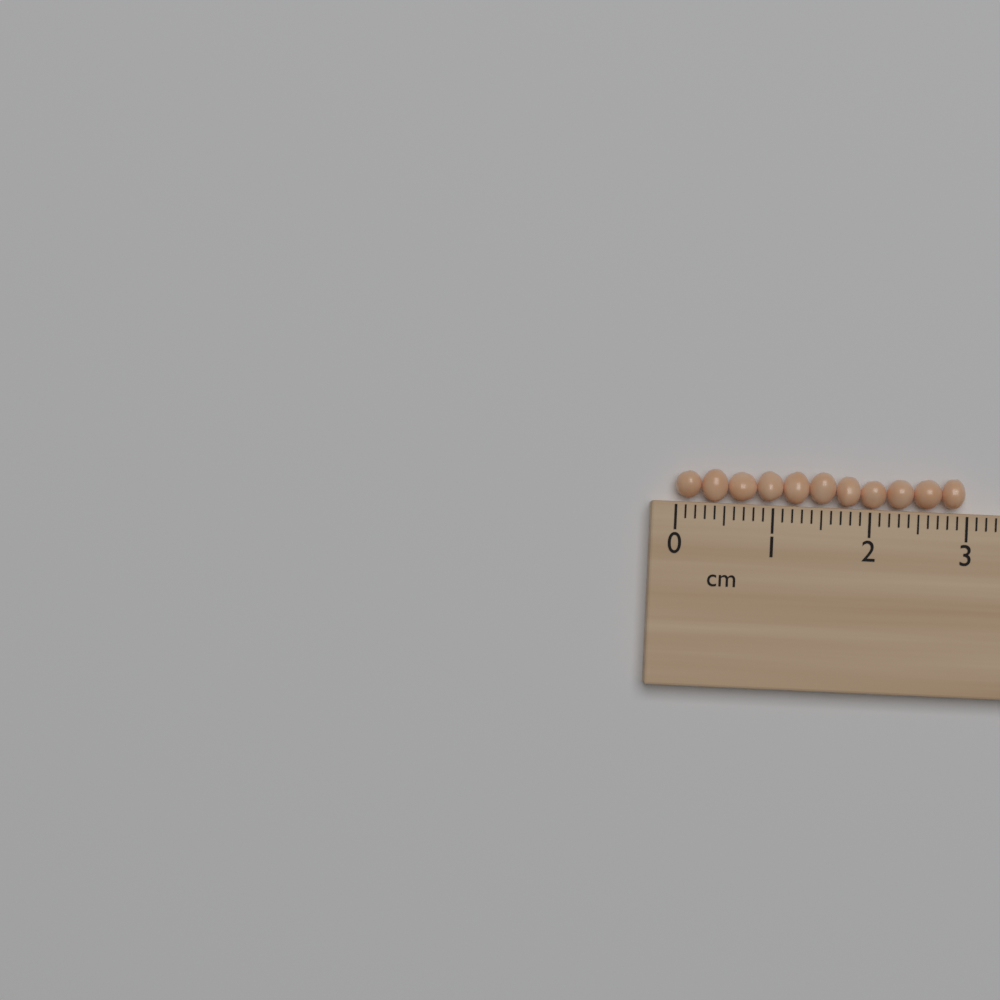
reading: 3.0 cm
